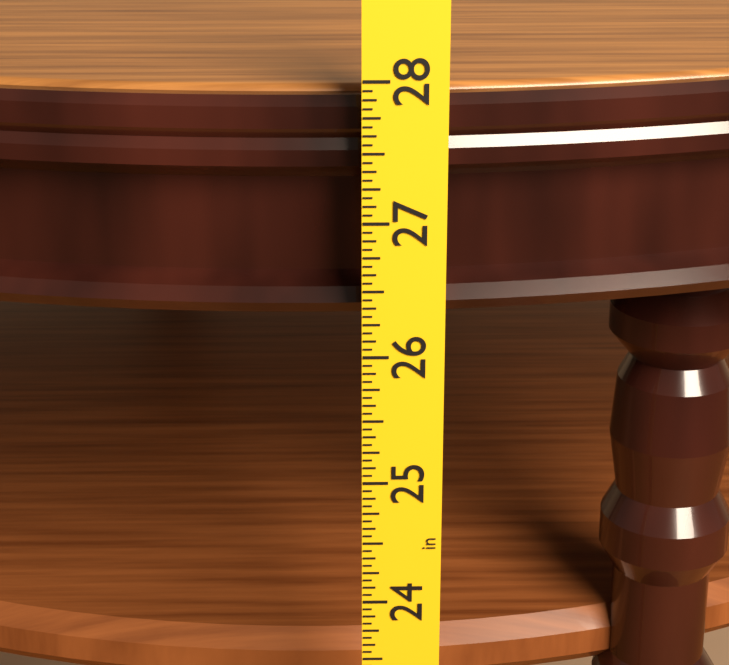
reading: 27.8750 in
